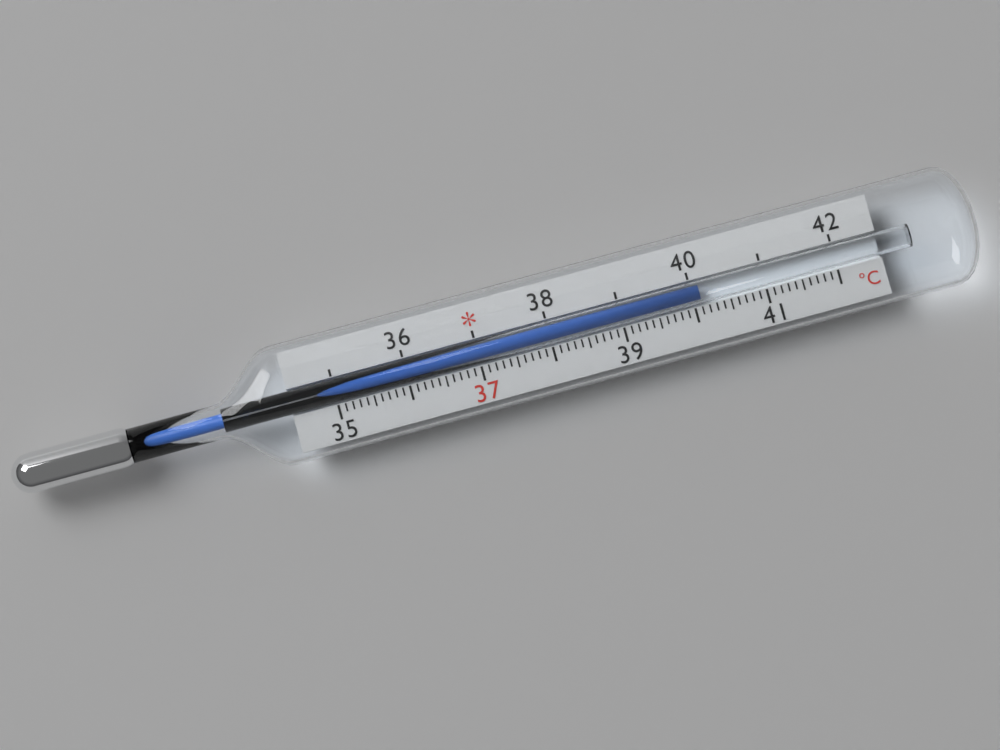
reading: 40.1 °C
